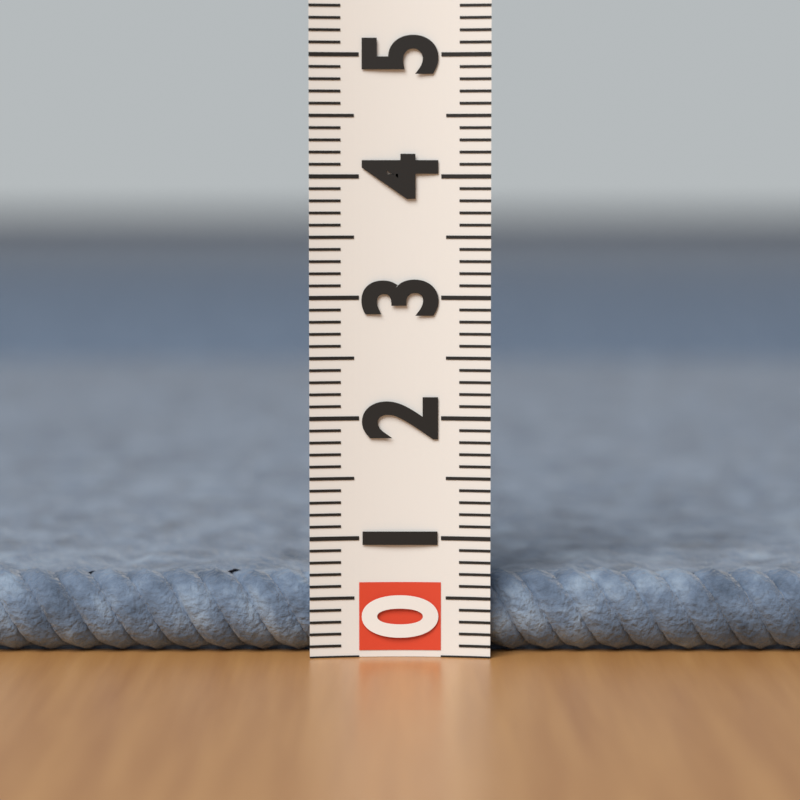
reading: 0.7 (no unit)
